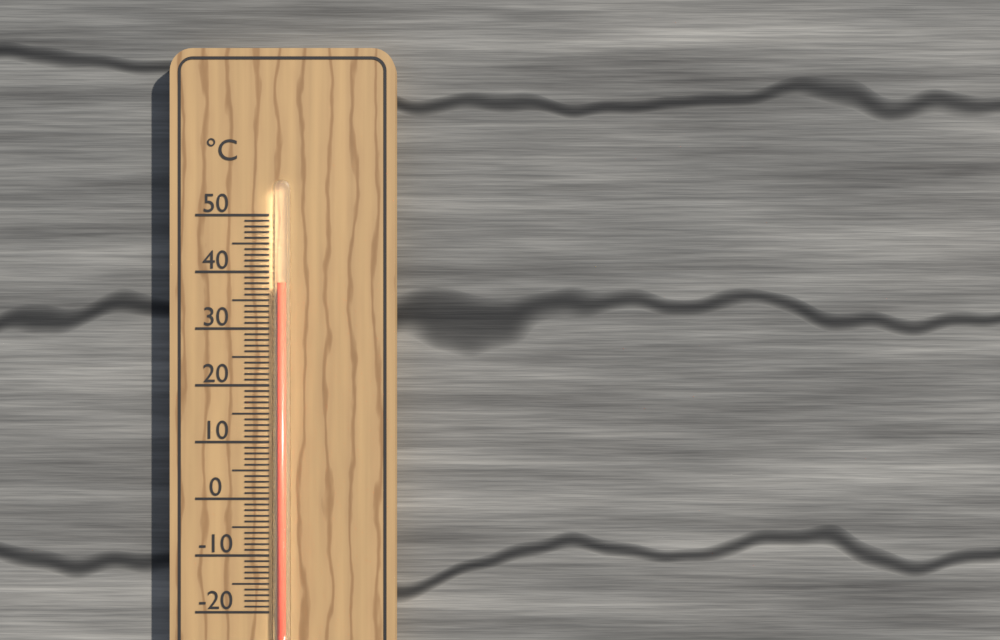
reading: 38 °C
